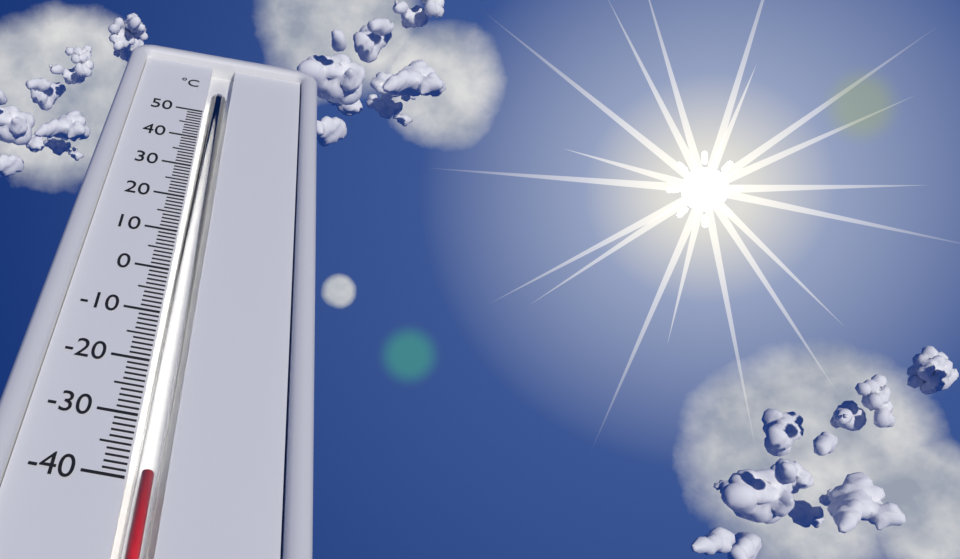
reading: -39 °C
